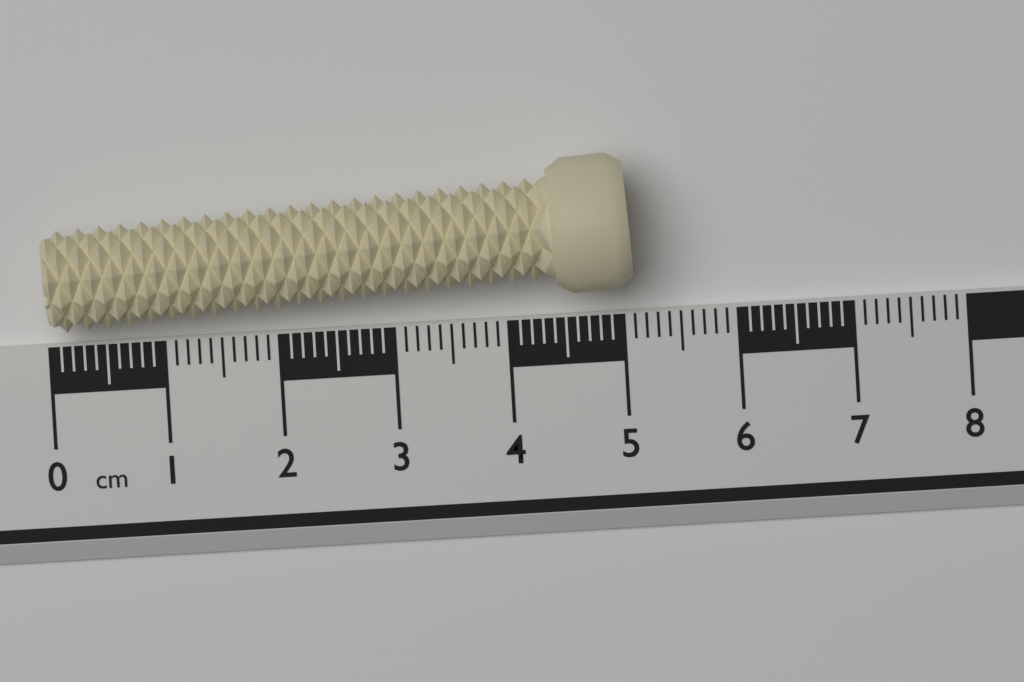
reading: 5.1 cm
